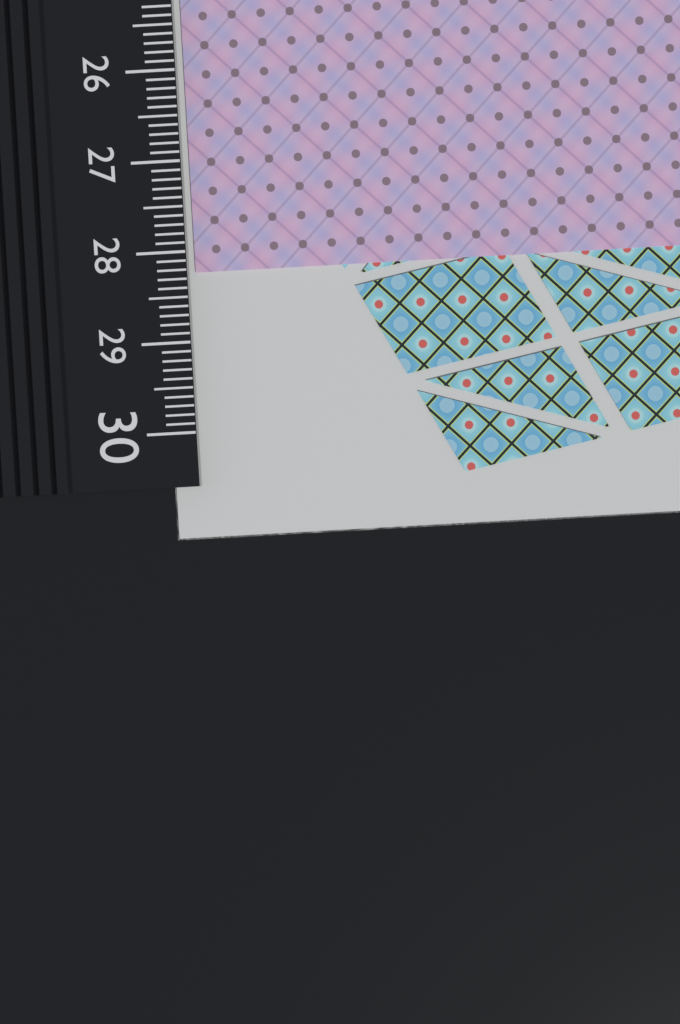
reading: 28.2 cm
